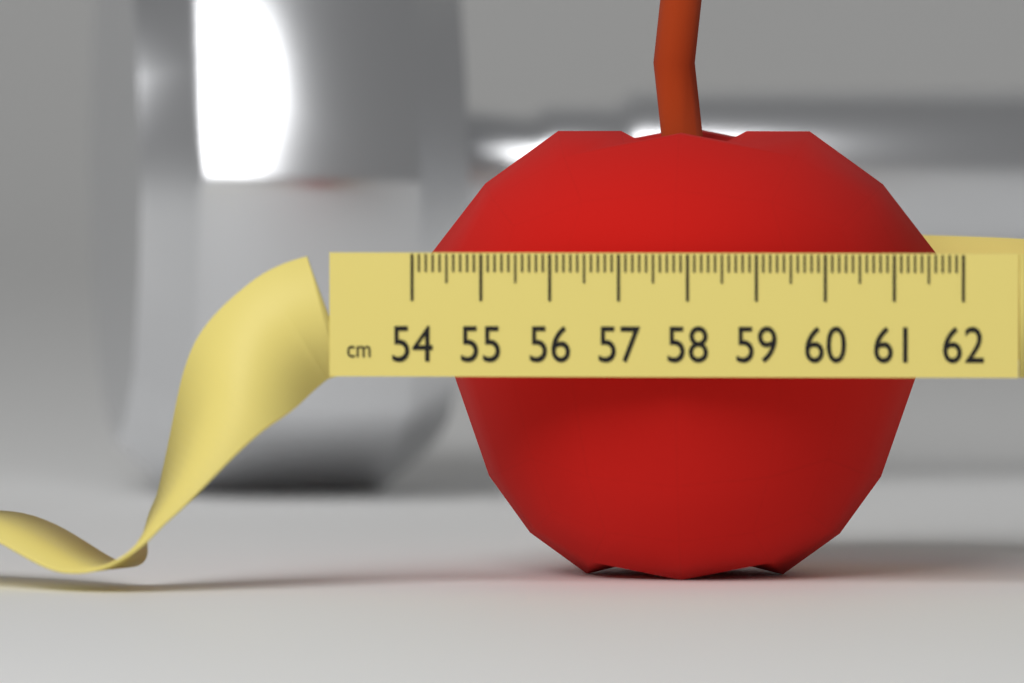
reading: 61.6 cm
